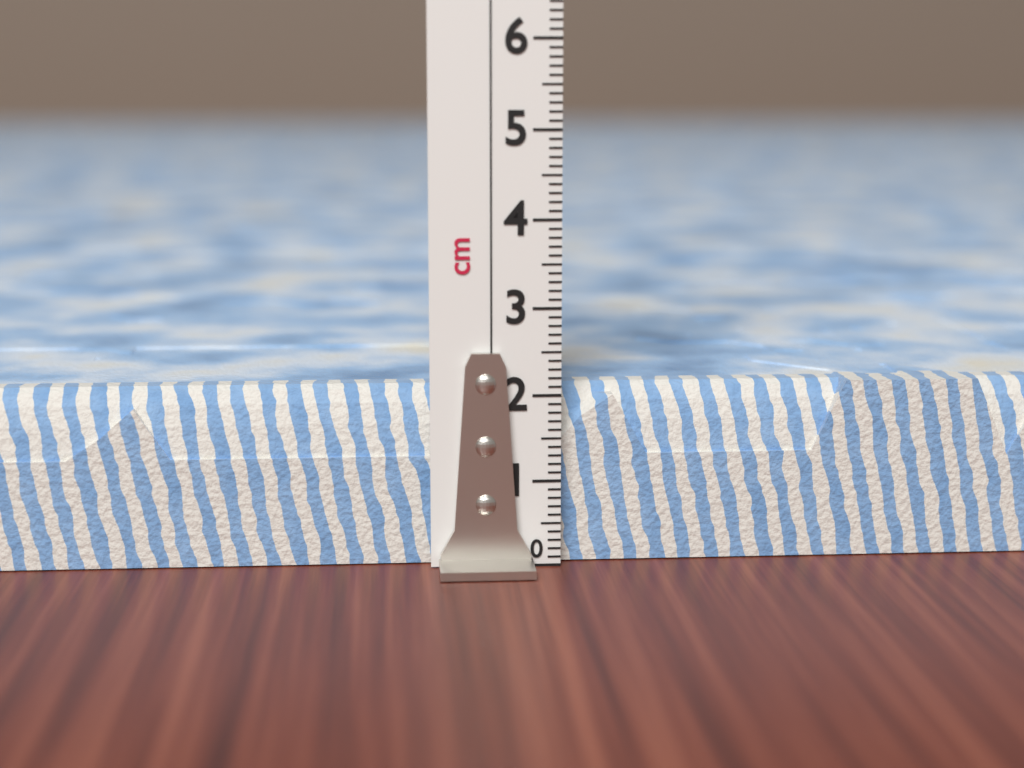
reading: 2.1 cm
